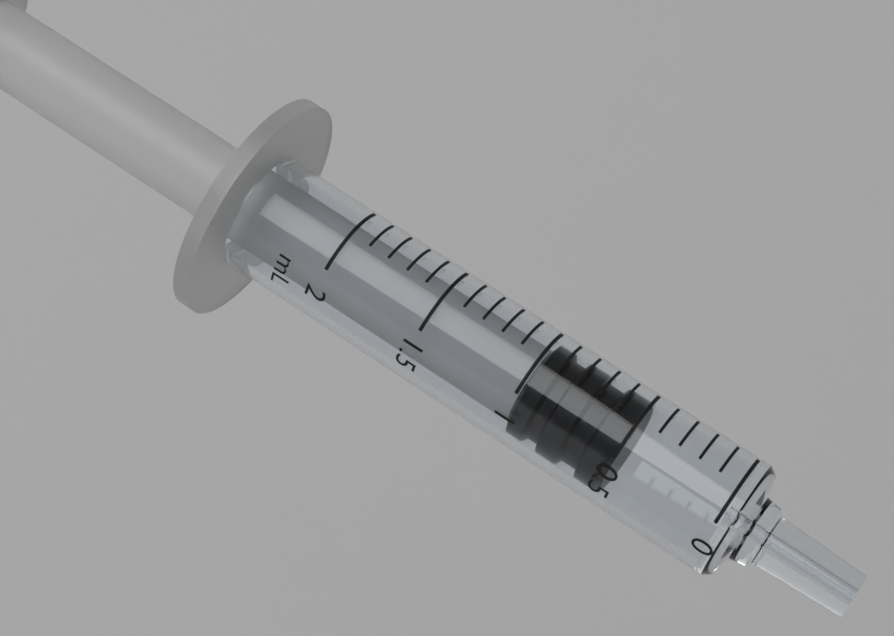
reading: 0.5 mL
